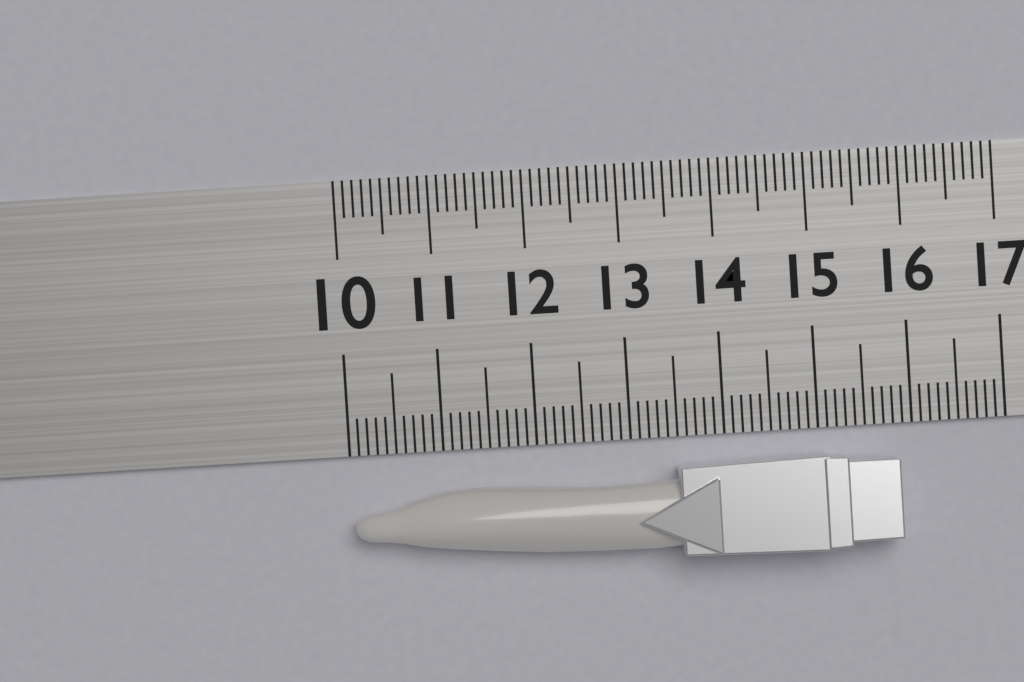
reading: 15.8 (no unit)
